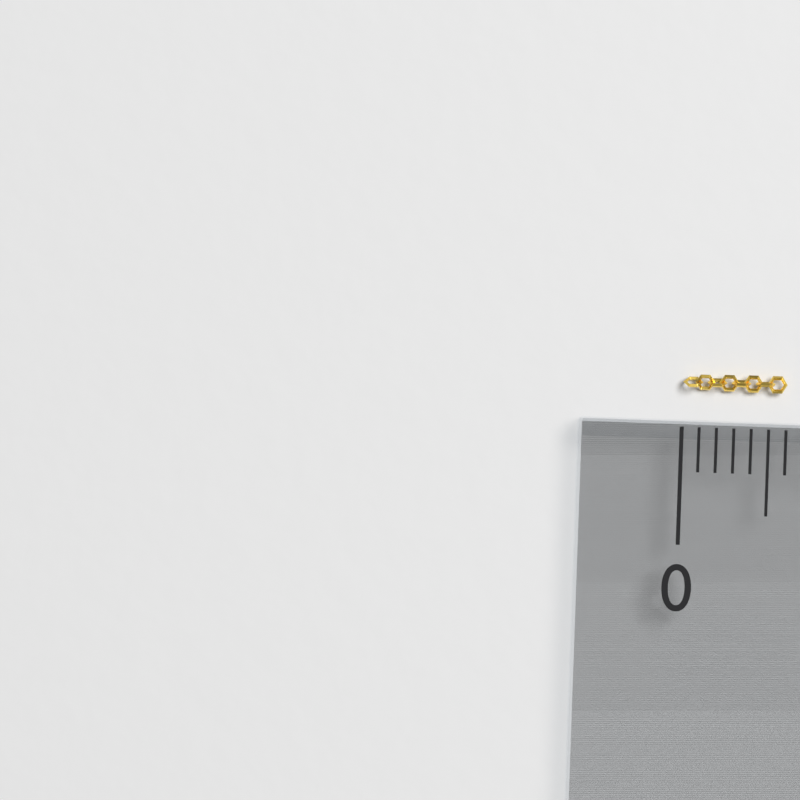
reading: 0.6 (no unit)
